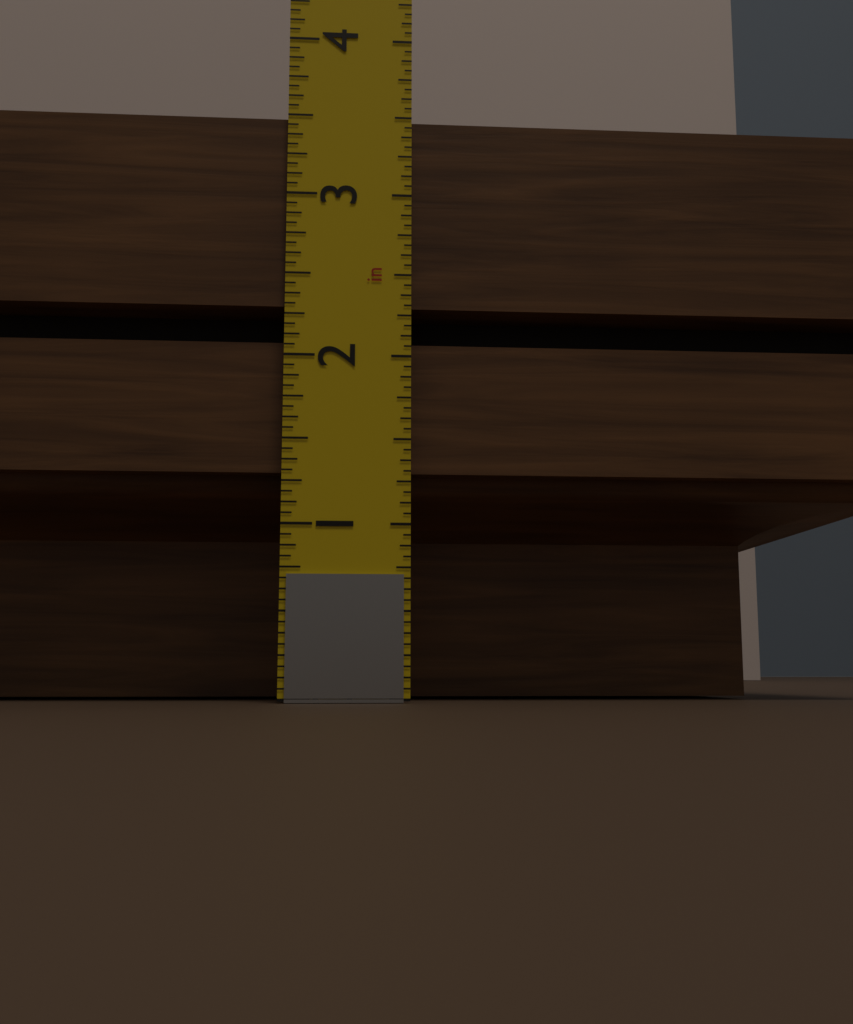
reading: 3.5000 in
